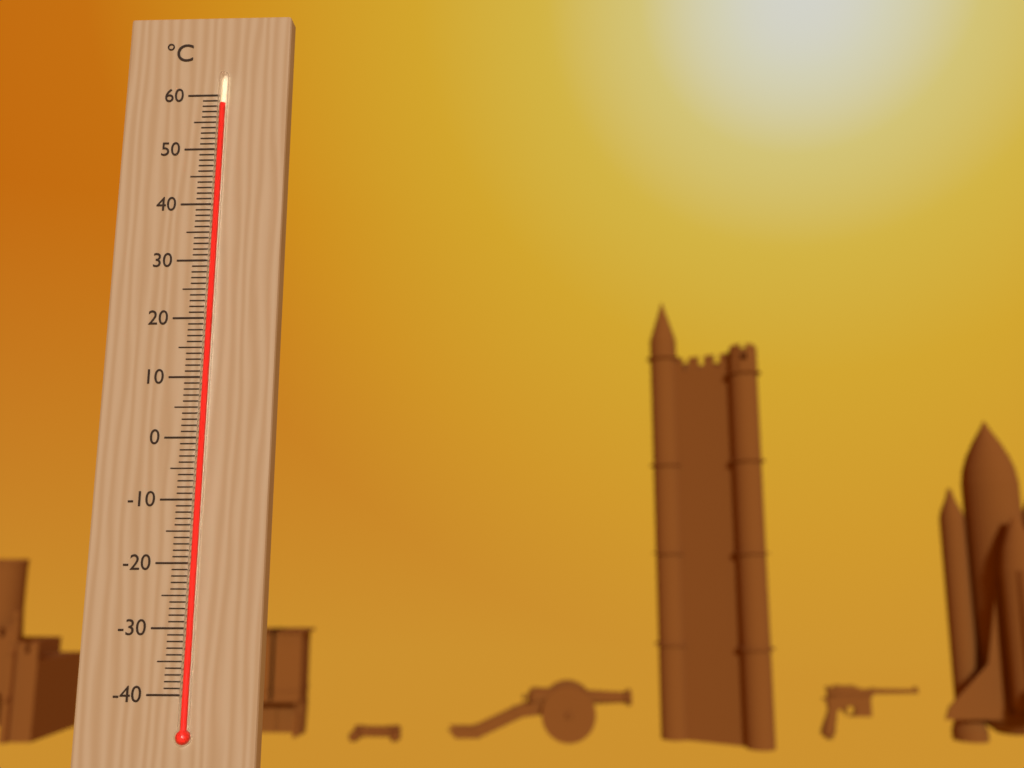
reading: 58 °C
